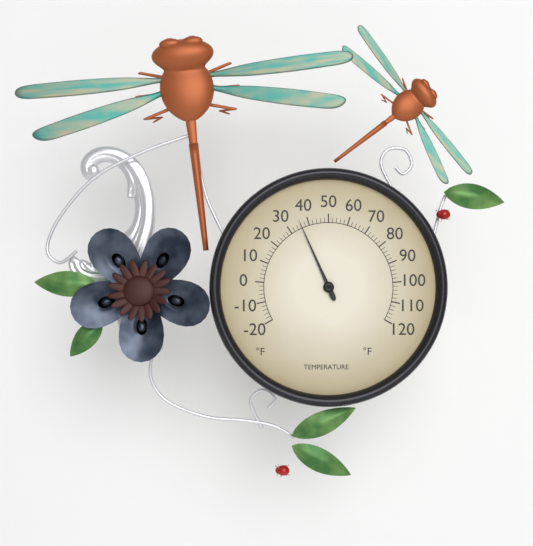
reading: 36 °F
